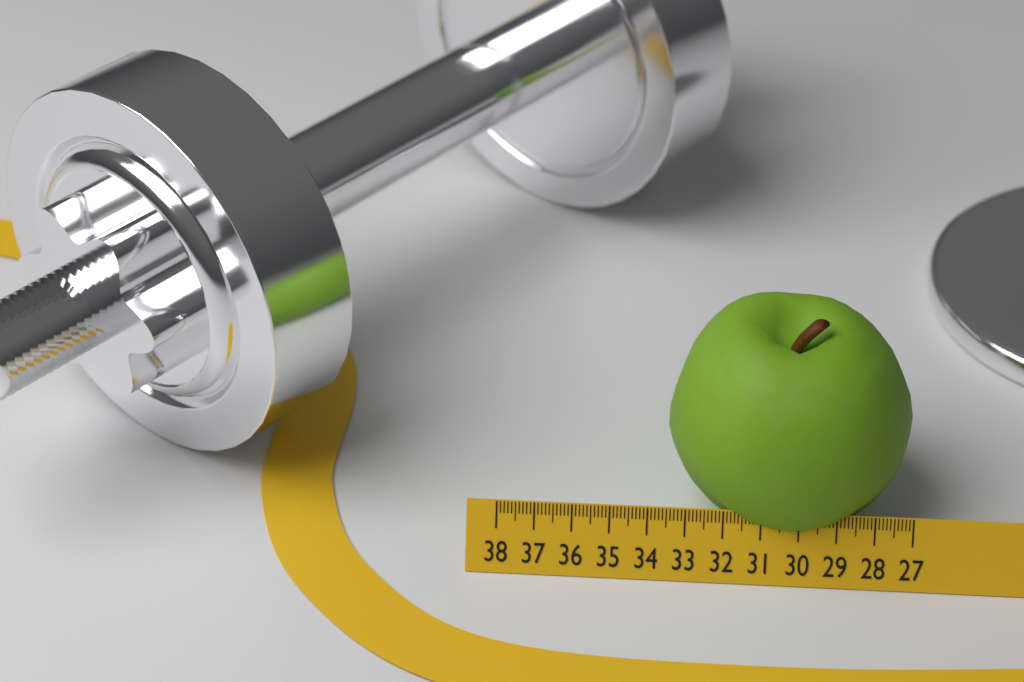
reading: 33.5 (no unit)
